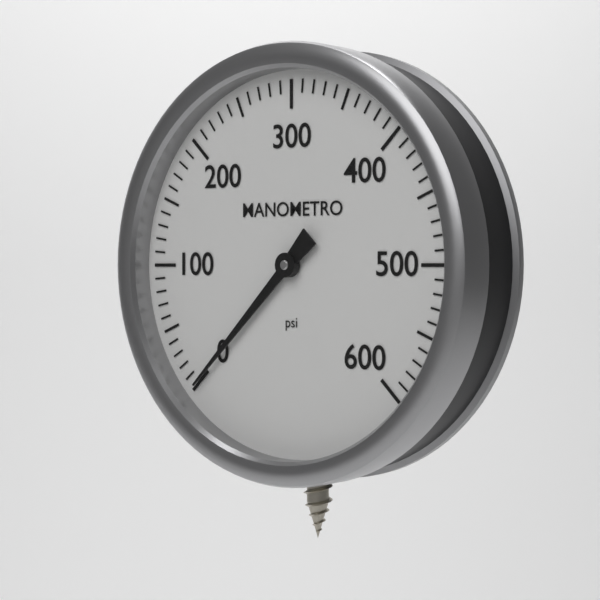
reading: 0 psi
